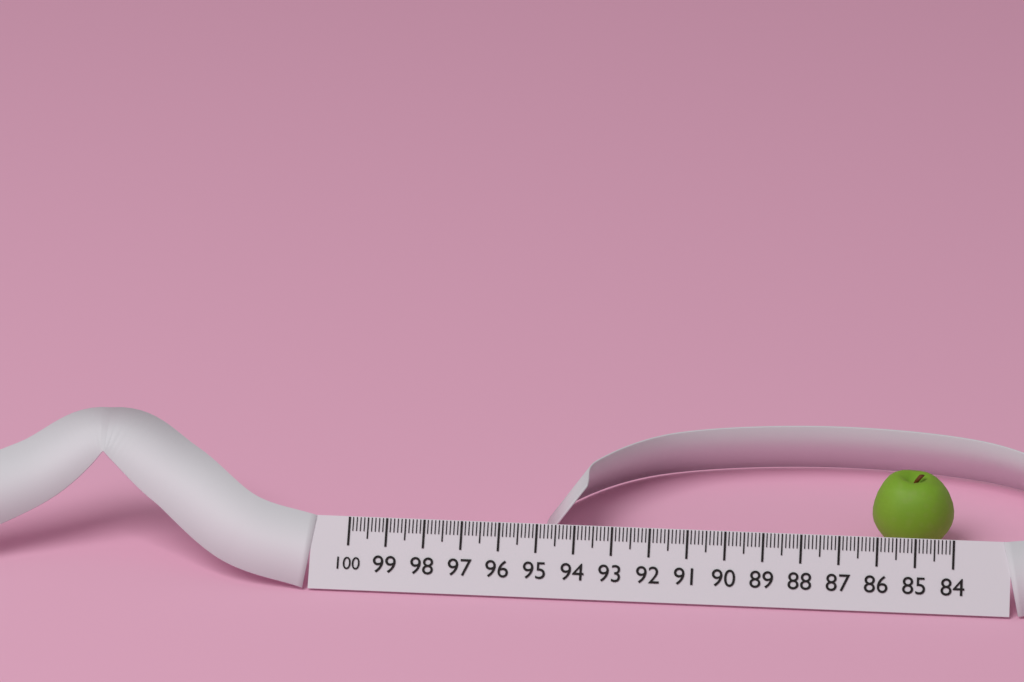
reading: 86.2 (no unit)
